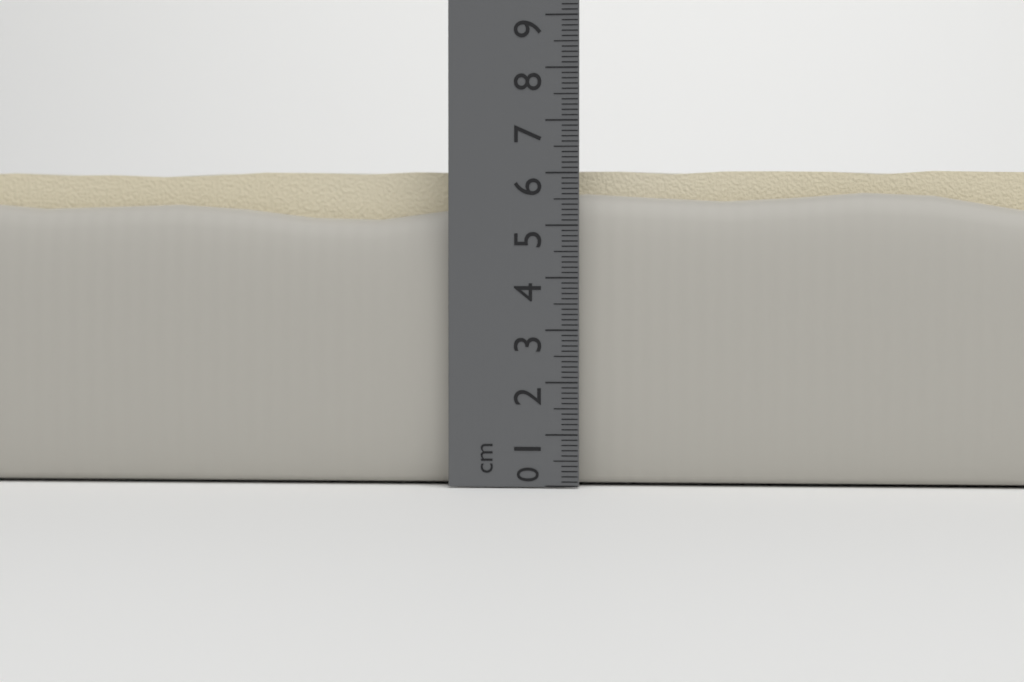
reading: 6.3 cm
